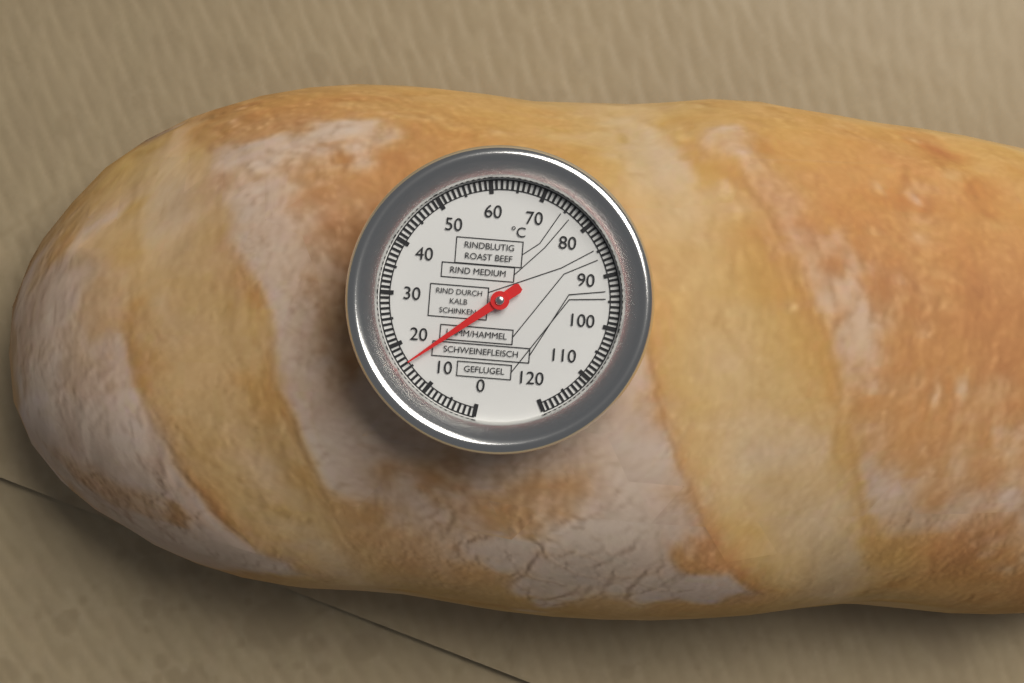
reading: 16 °C
